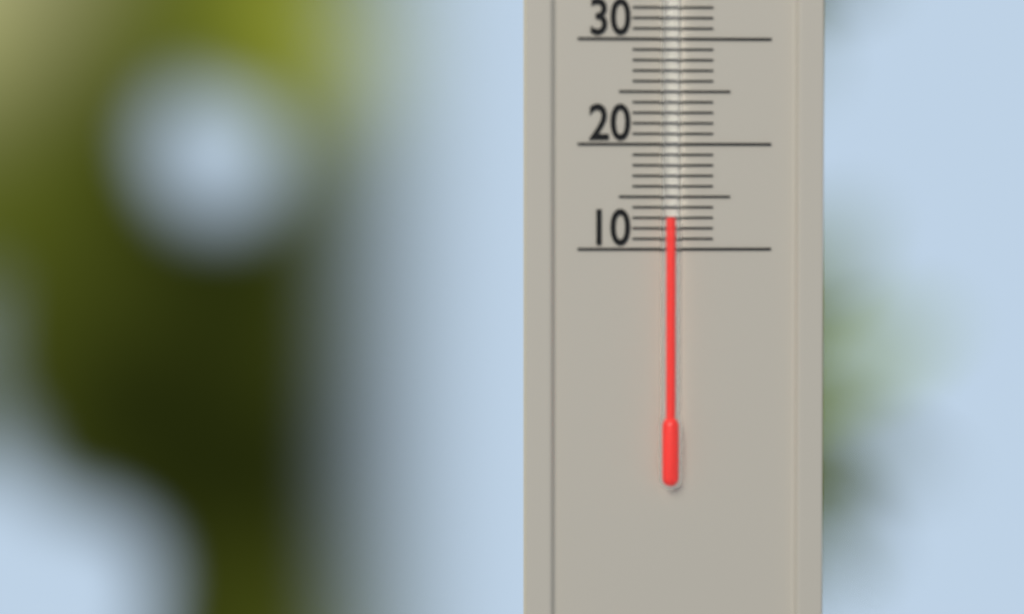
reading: 13 °C
